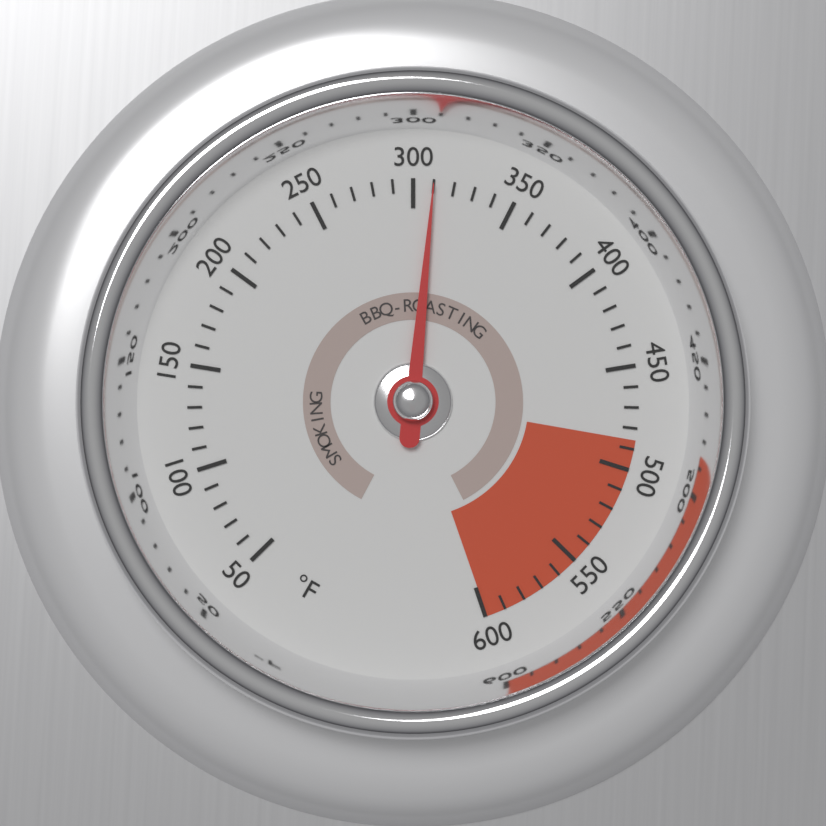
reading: 310 °F
